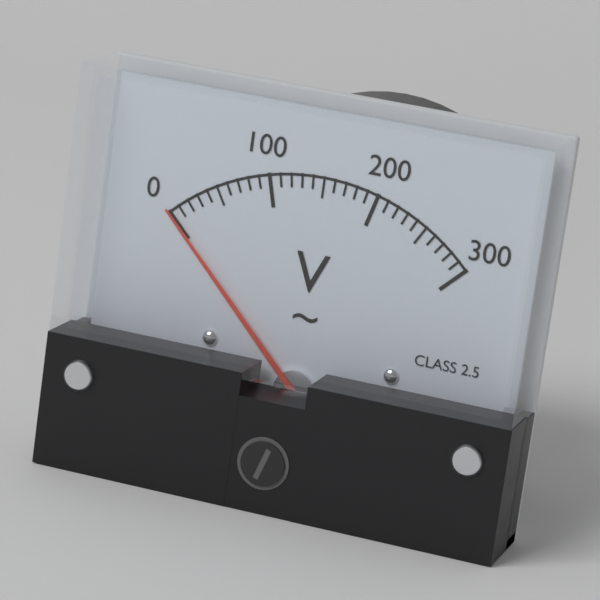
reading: 0 V
